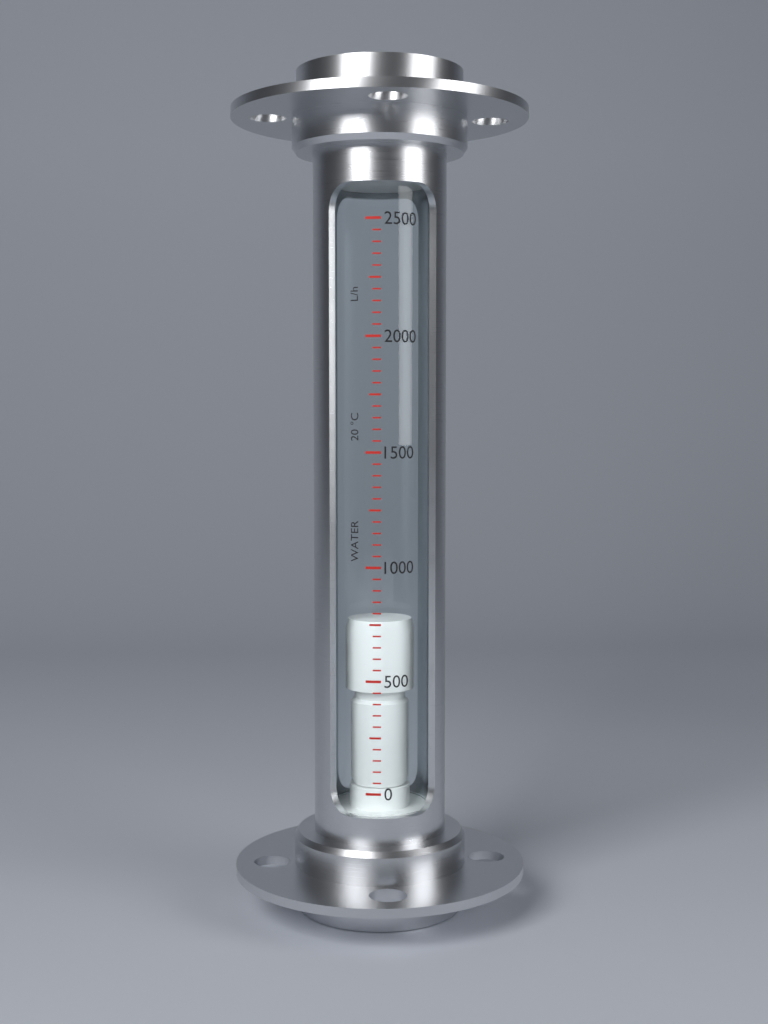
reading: 750 L/h
